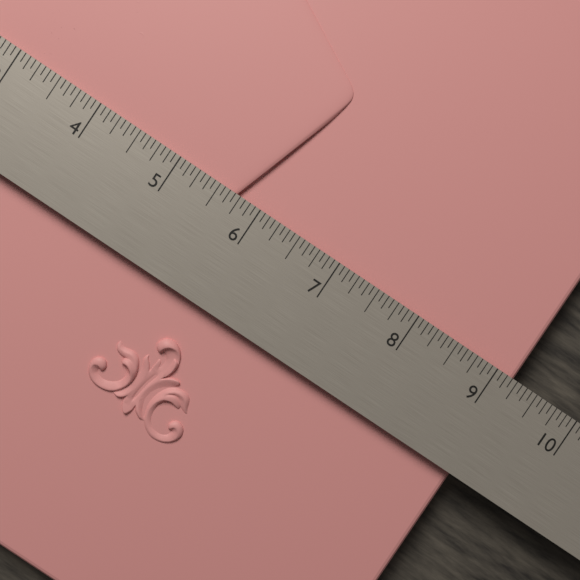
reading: 9.2500 in
